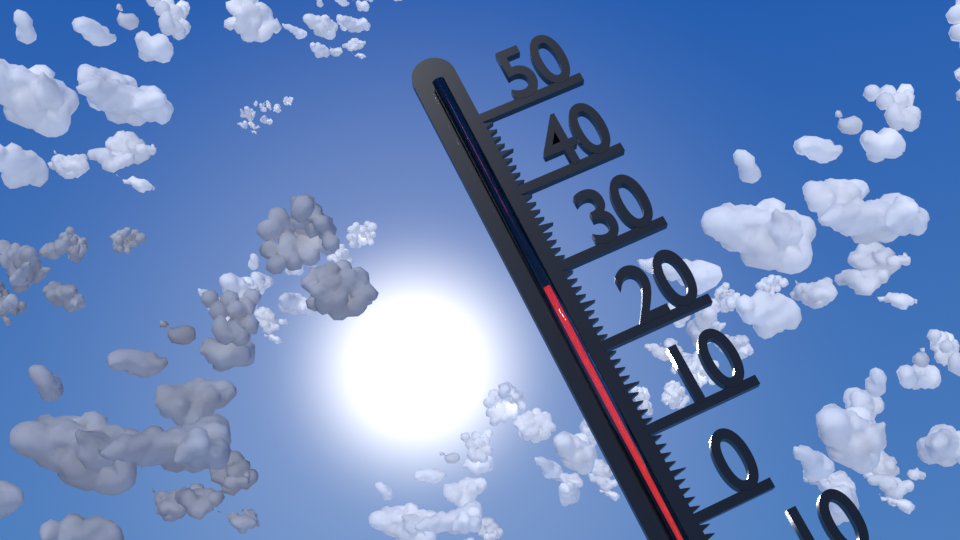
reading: 28 °C
